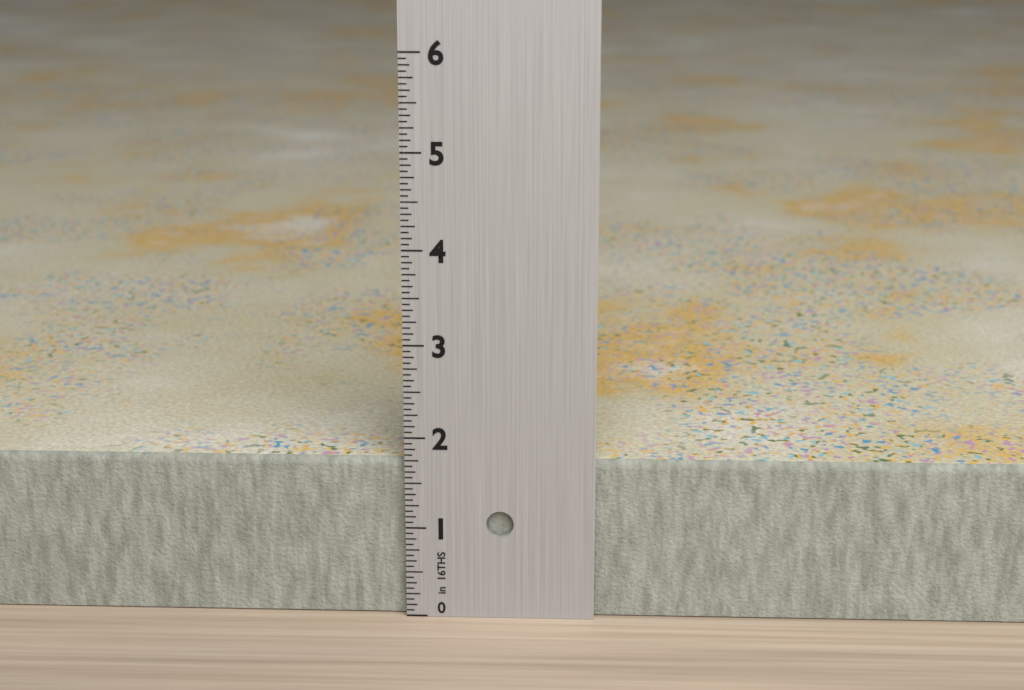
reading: 1.7500 in
